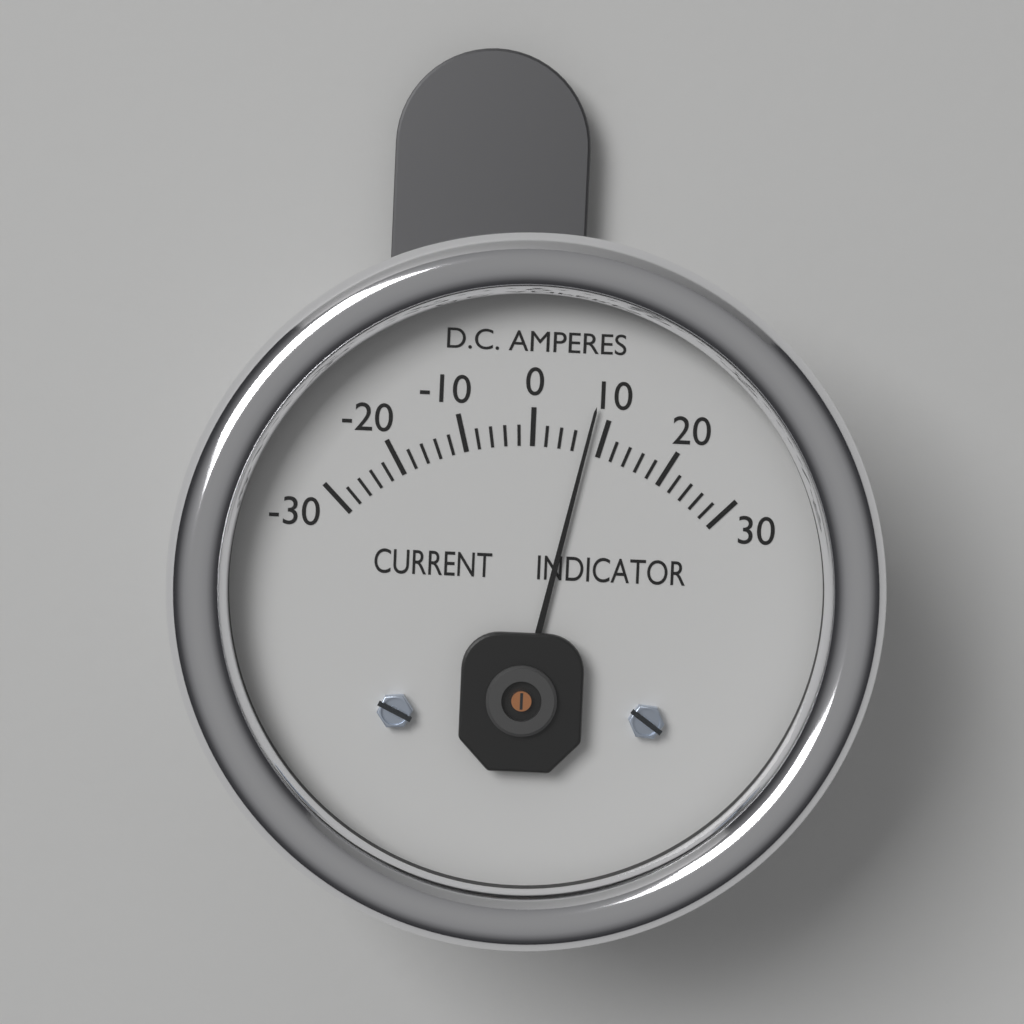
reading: 8 A
